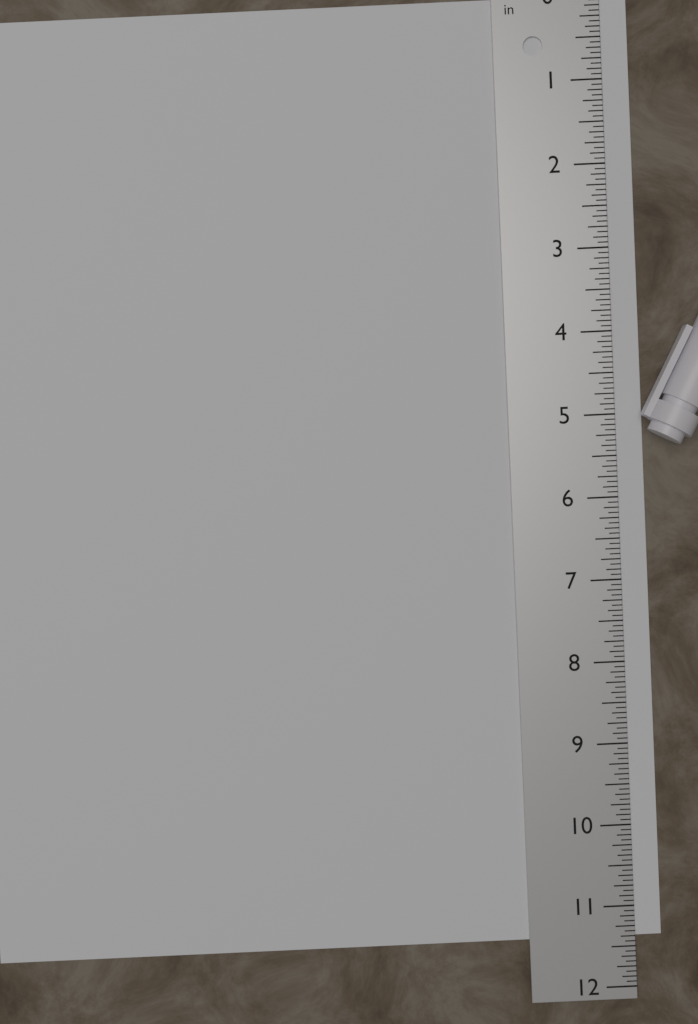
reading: 11.3750 in
